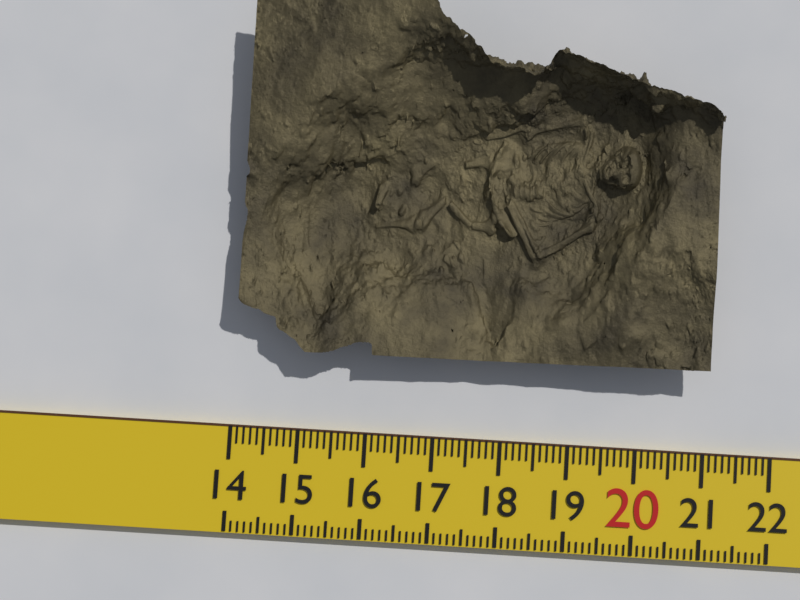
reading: 21.0 (no unit)
